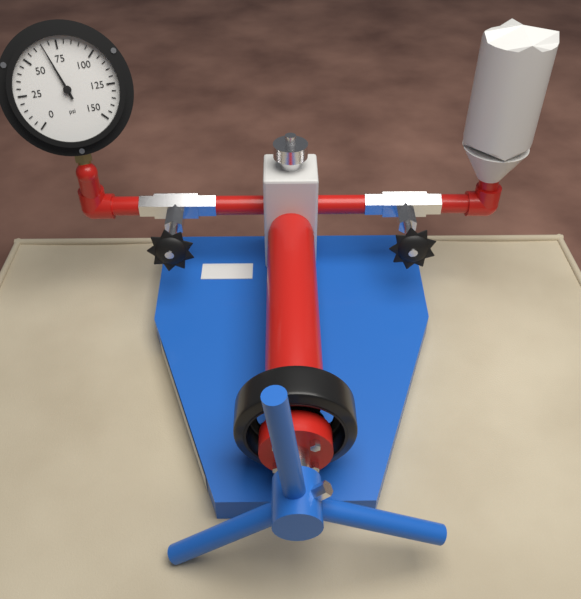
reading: 65 psi
